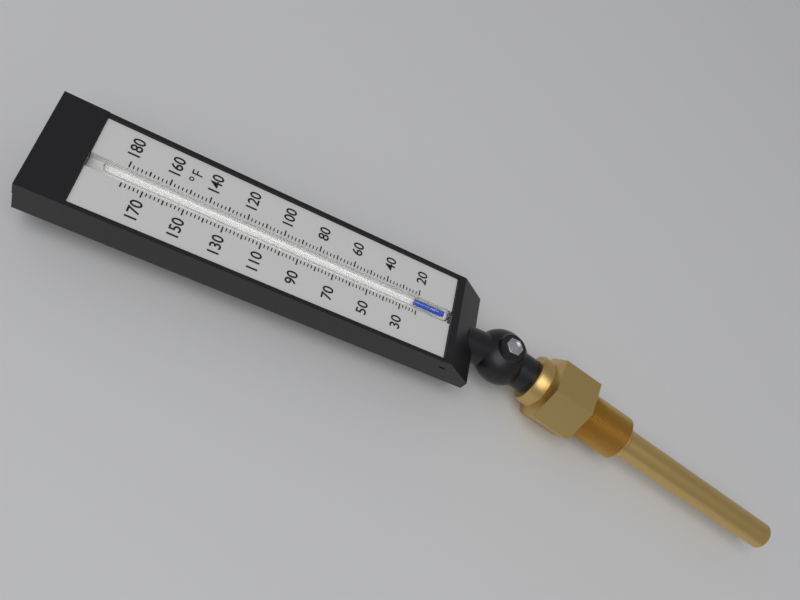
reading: 22 °F
